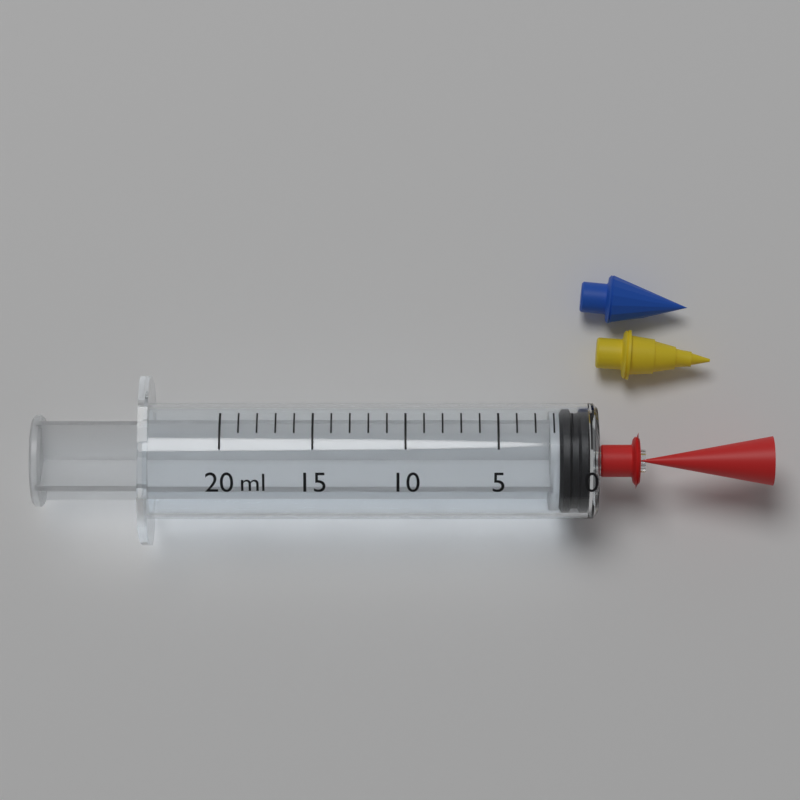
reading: 0 ml
